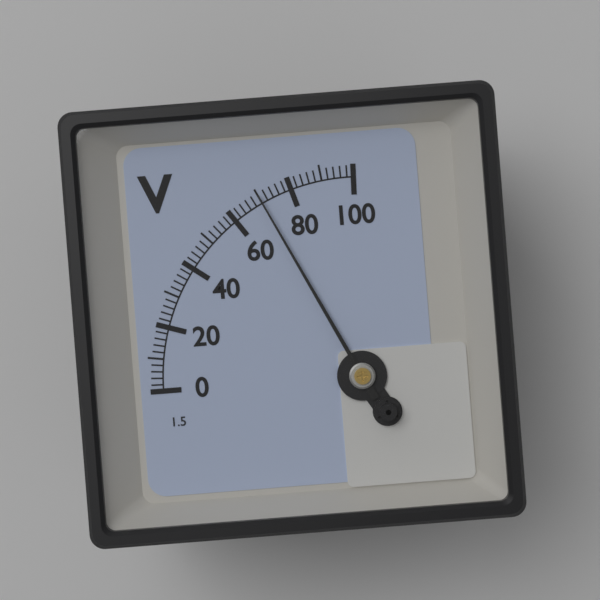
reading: 70 V
